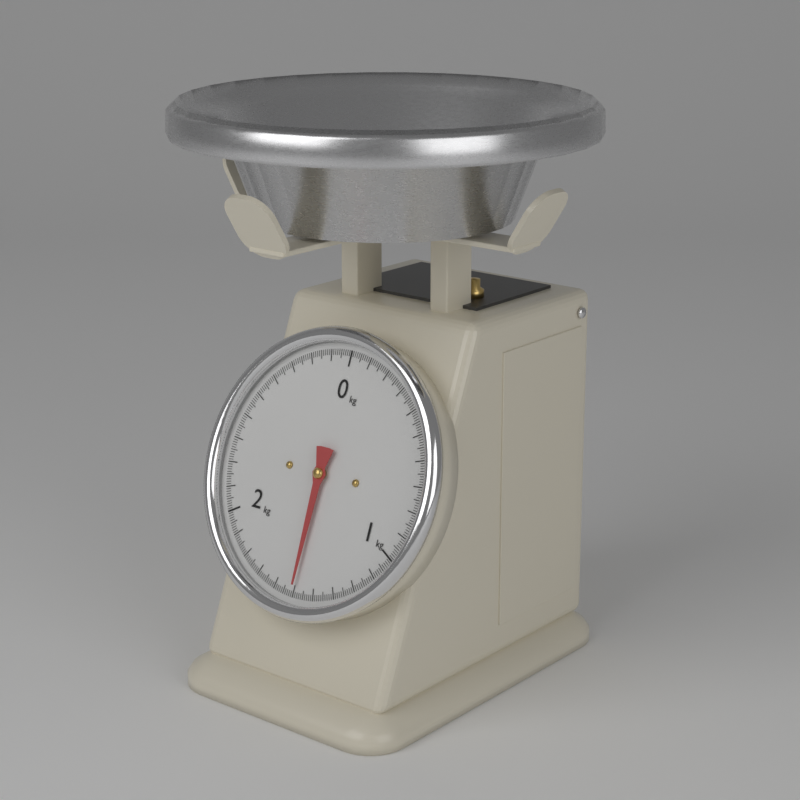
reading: 1.50 kg
